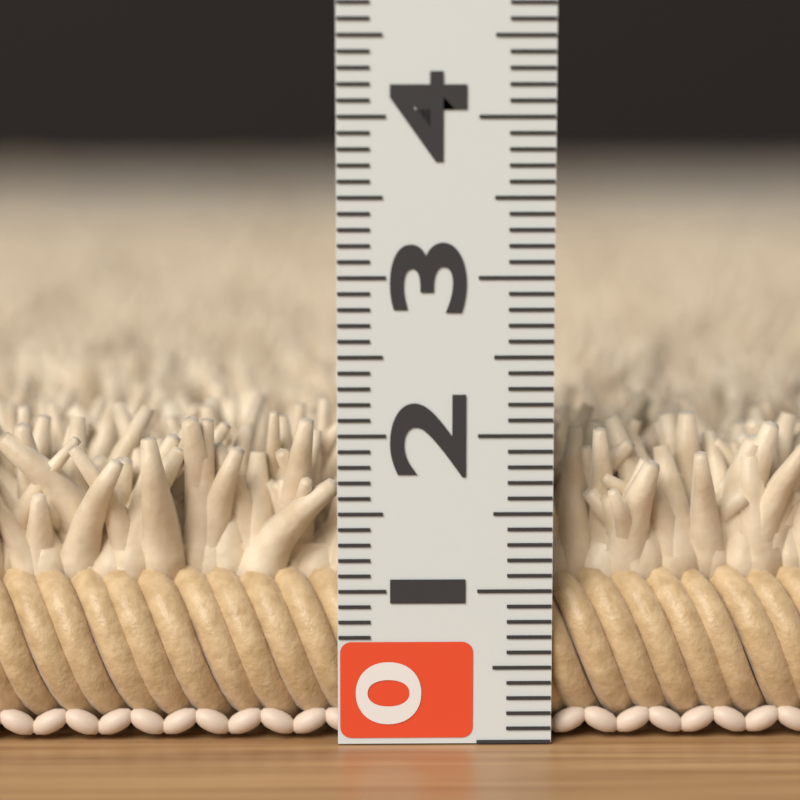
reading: 2.1 (no unit)
